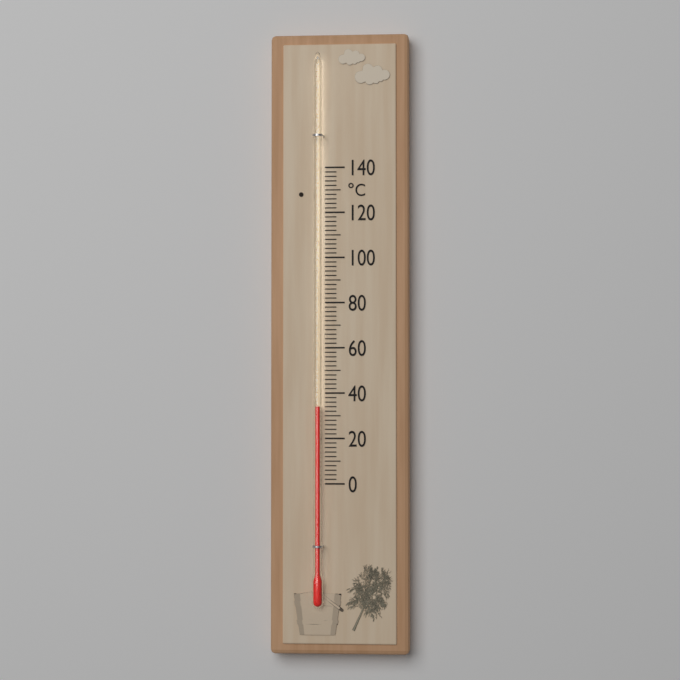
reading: 34 °C
